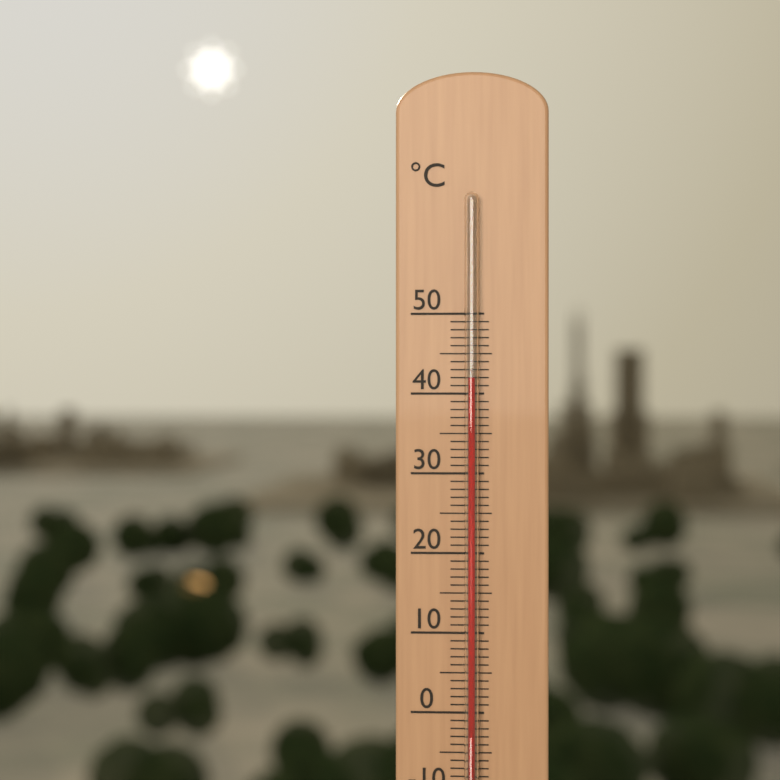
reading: 42 °C
